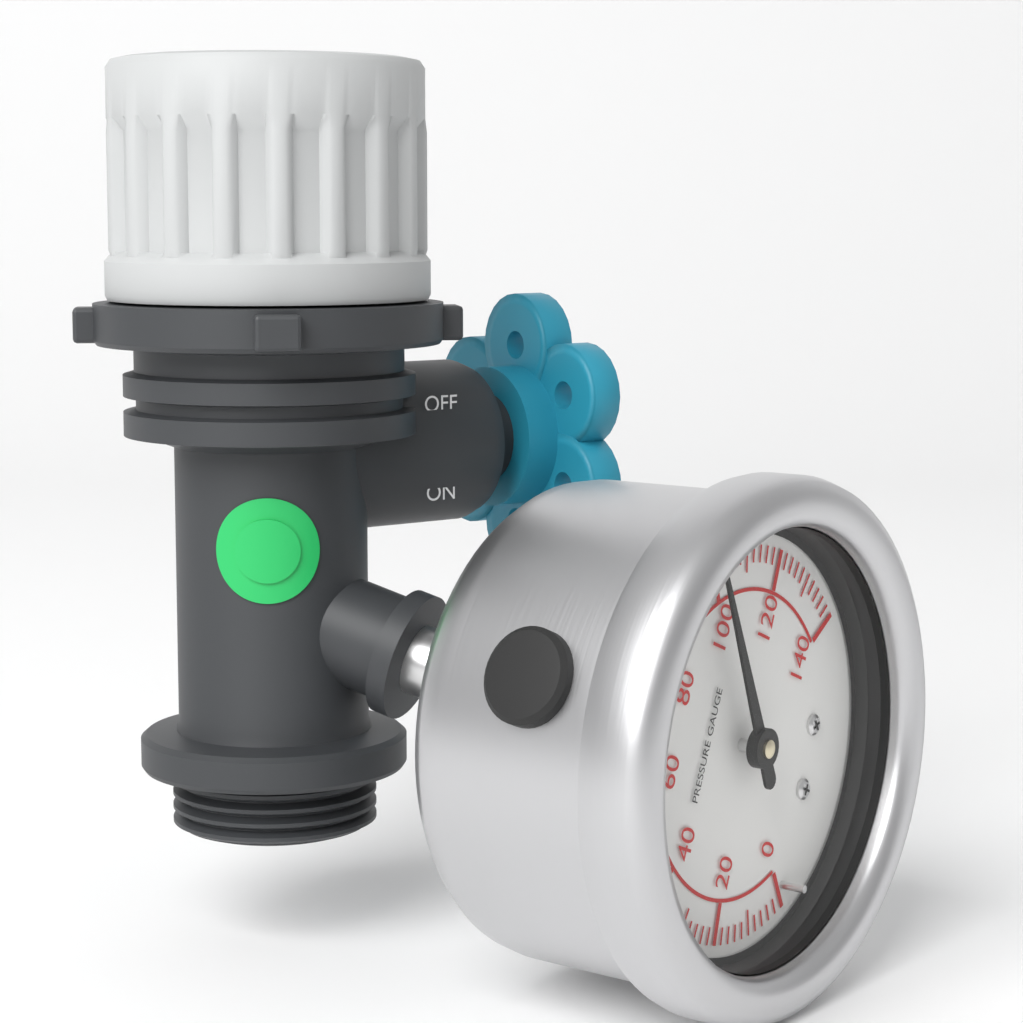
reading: 98 psi
